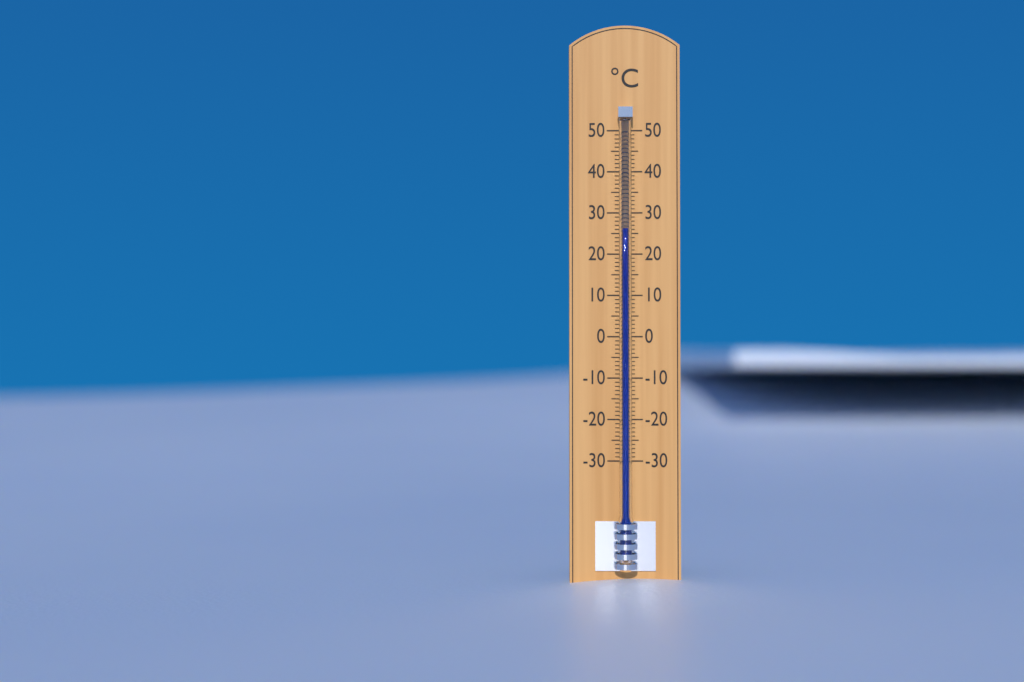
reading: 26 °C
